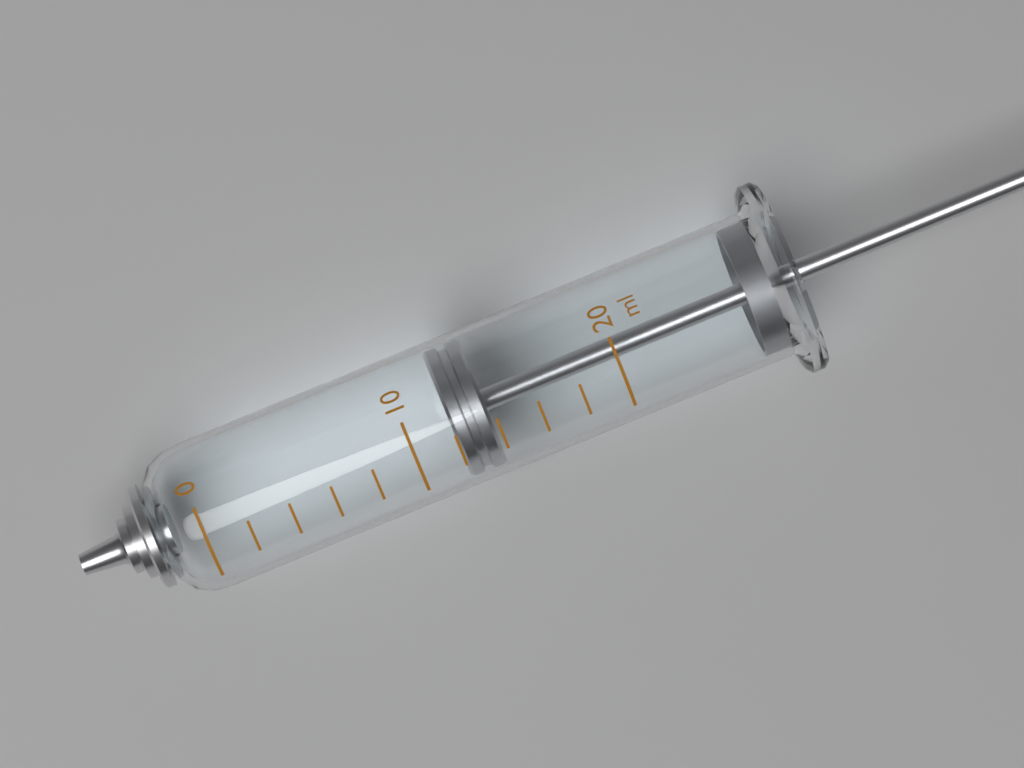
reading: 12 ml
